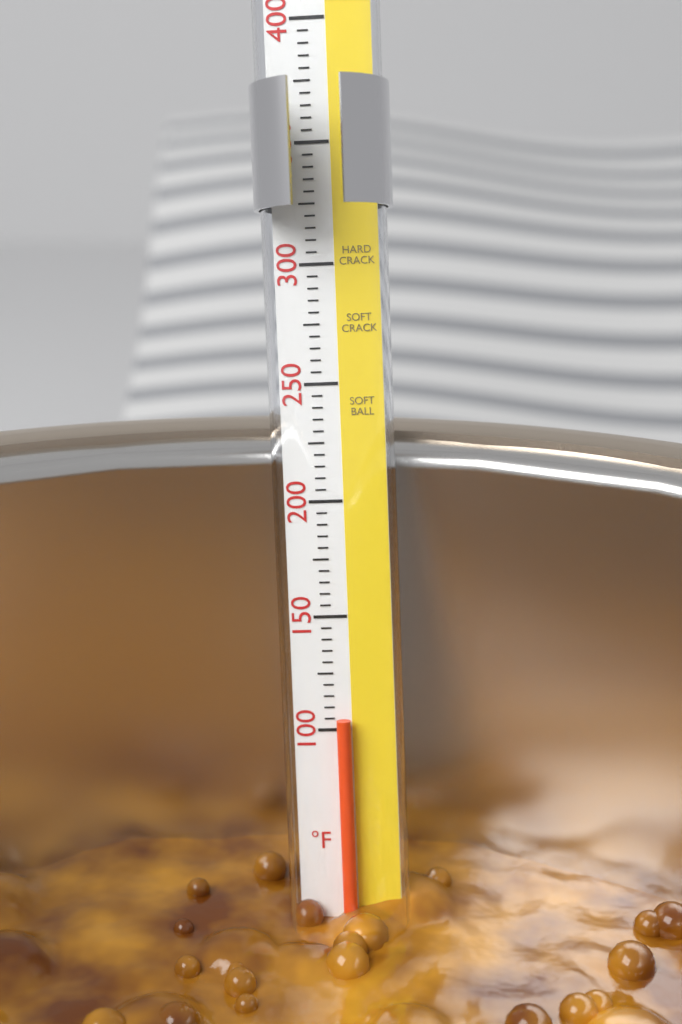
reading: 105 °F
